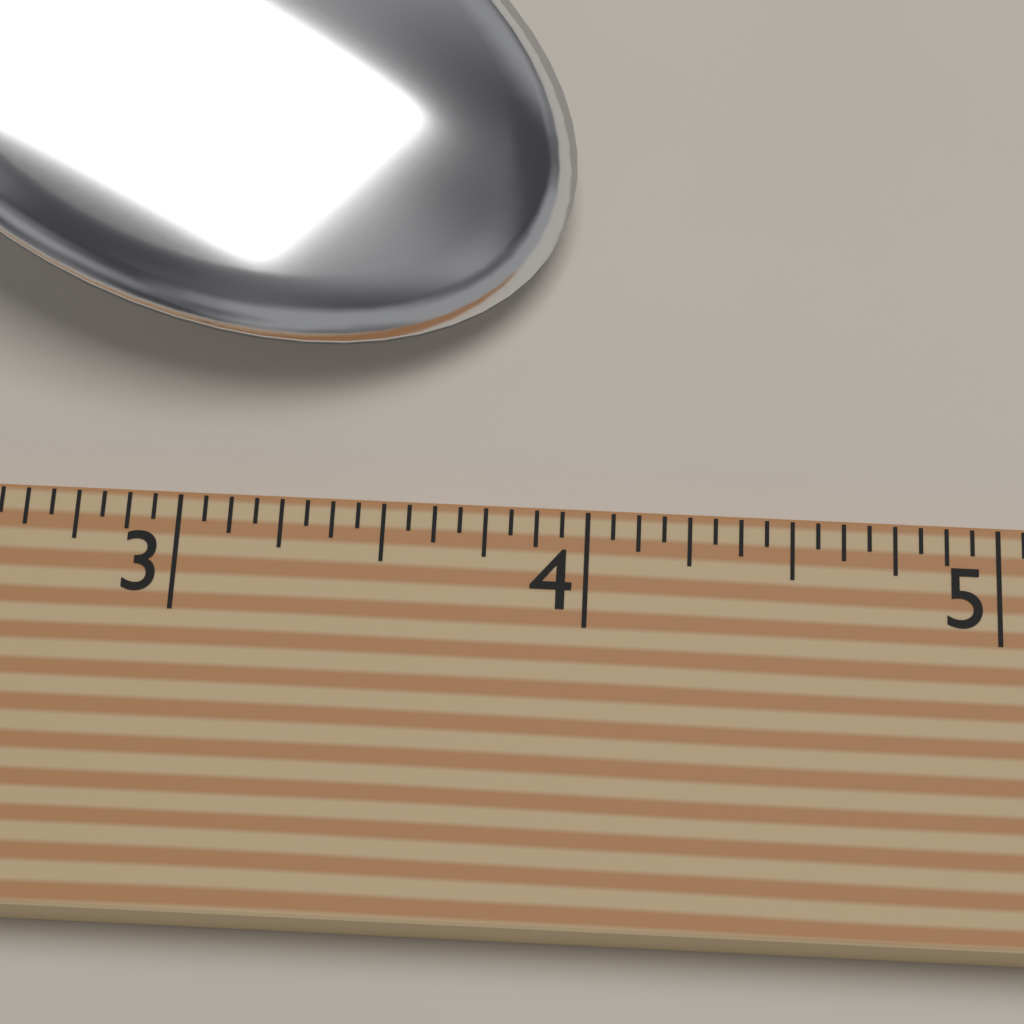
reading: 3.9375 (no unit)
